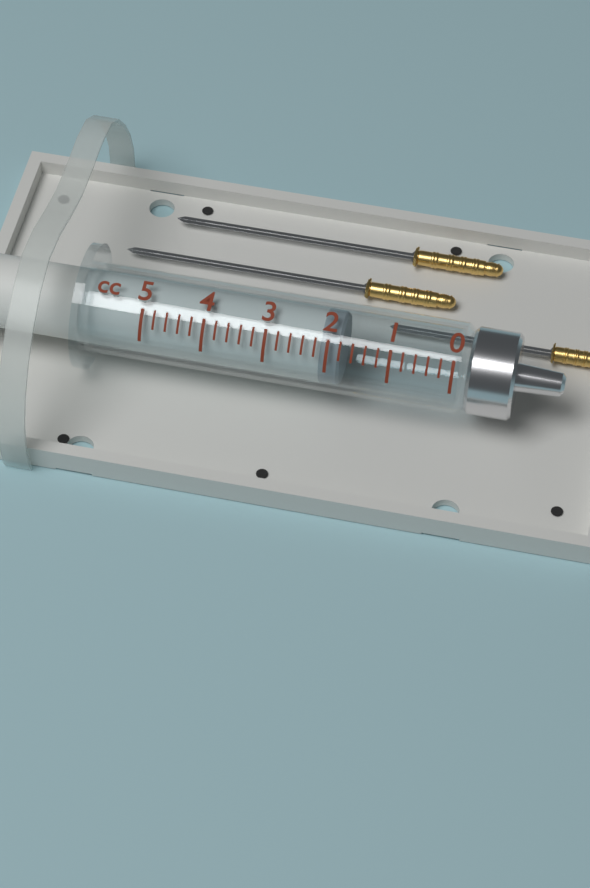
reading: 1.8 cc
